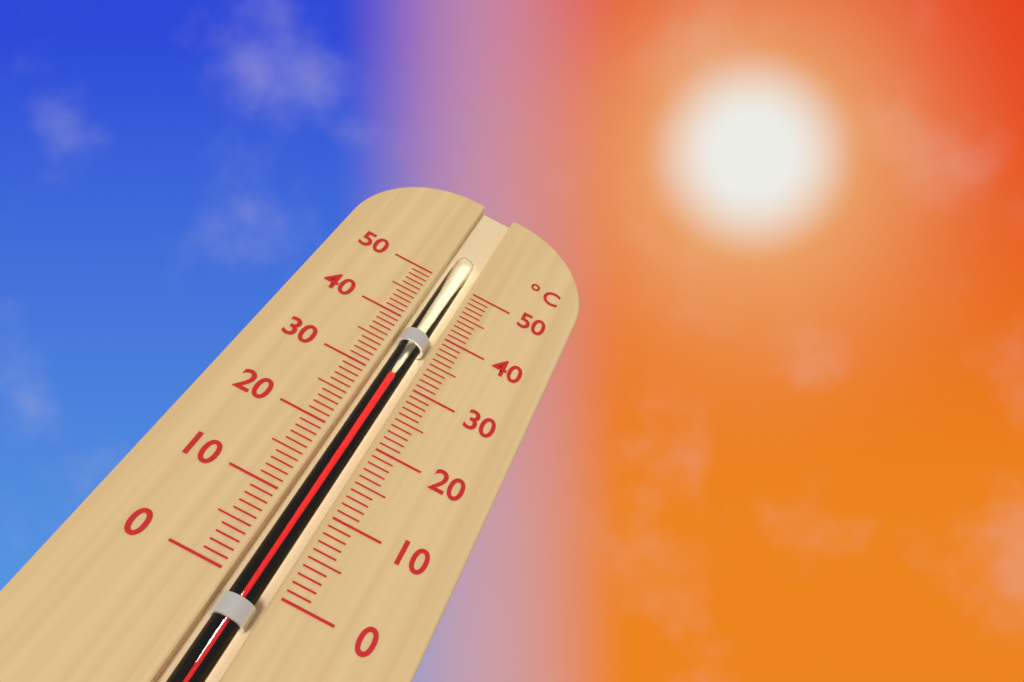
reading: 31 °C
